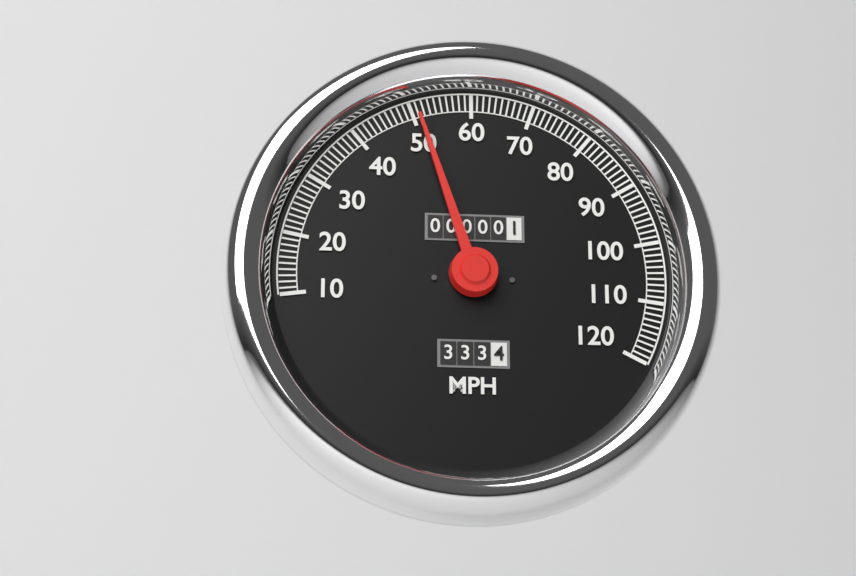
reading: 51 MPH
